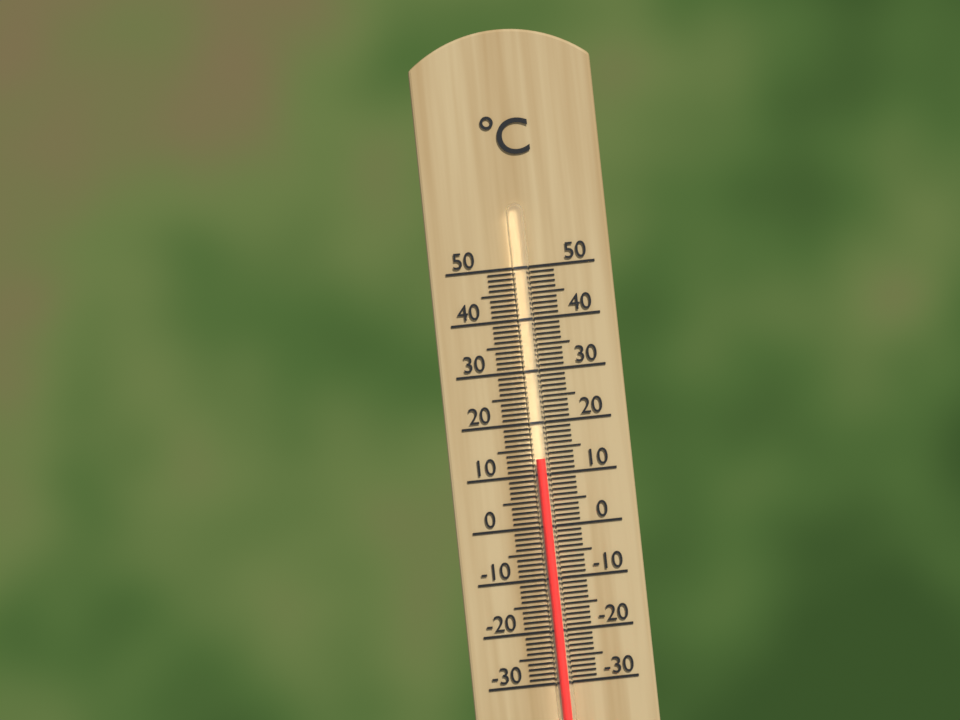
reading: 13 °C
